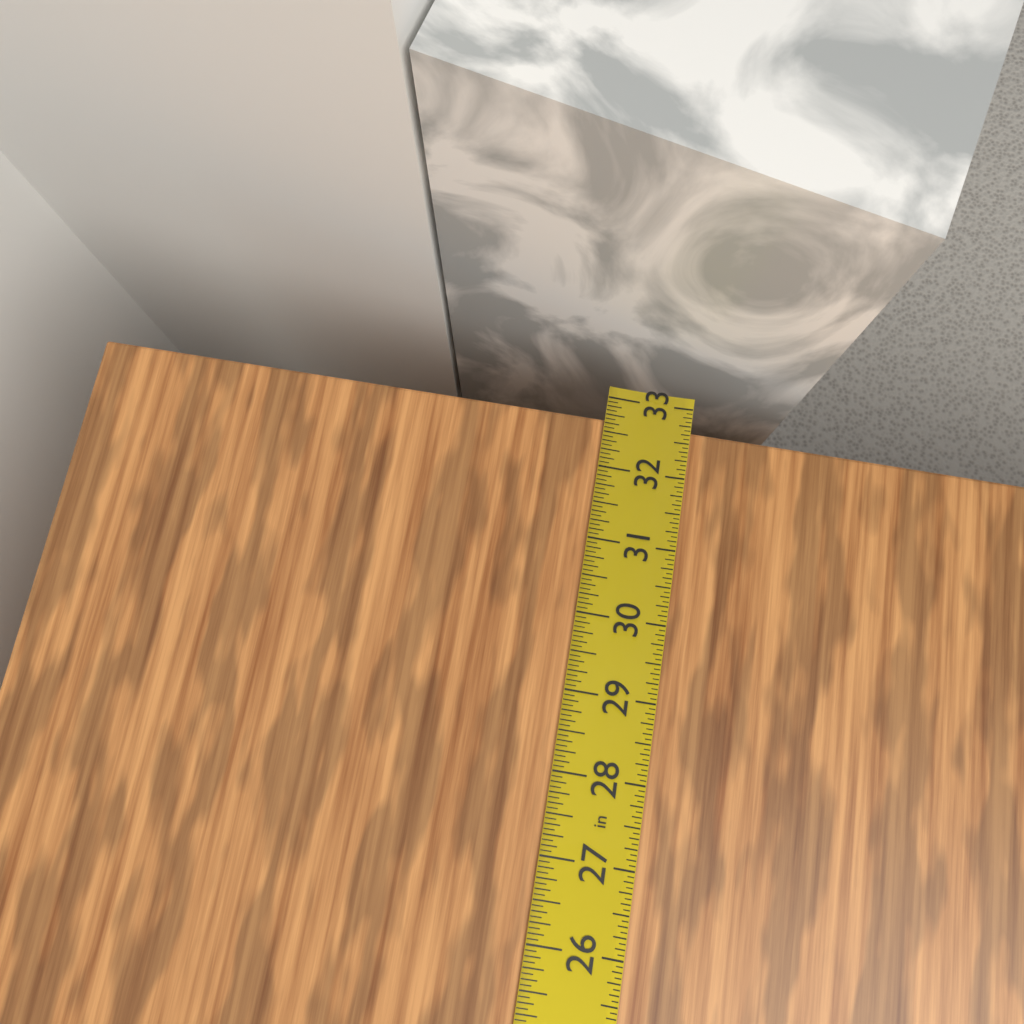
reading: 32.6875 in
